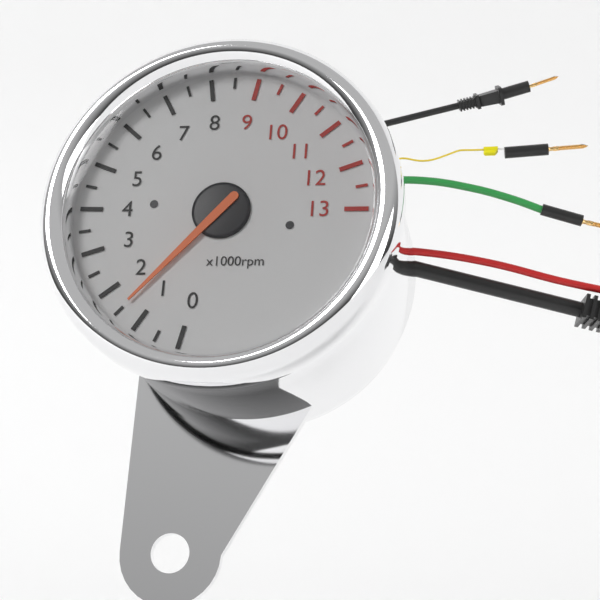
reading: 1.5 x1000rpm
